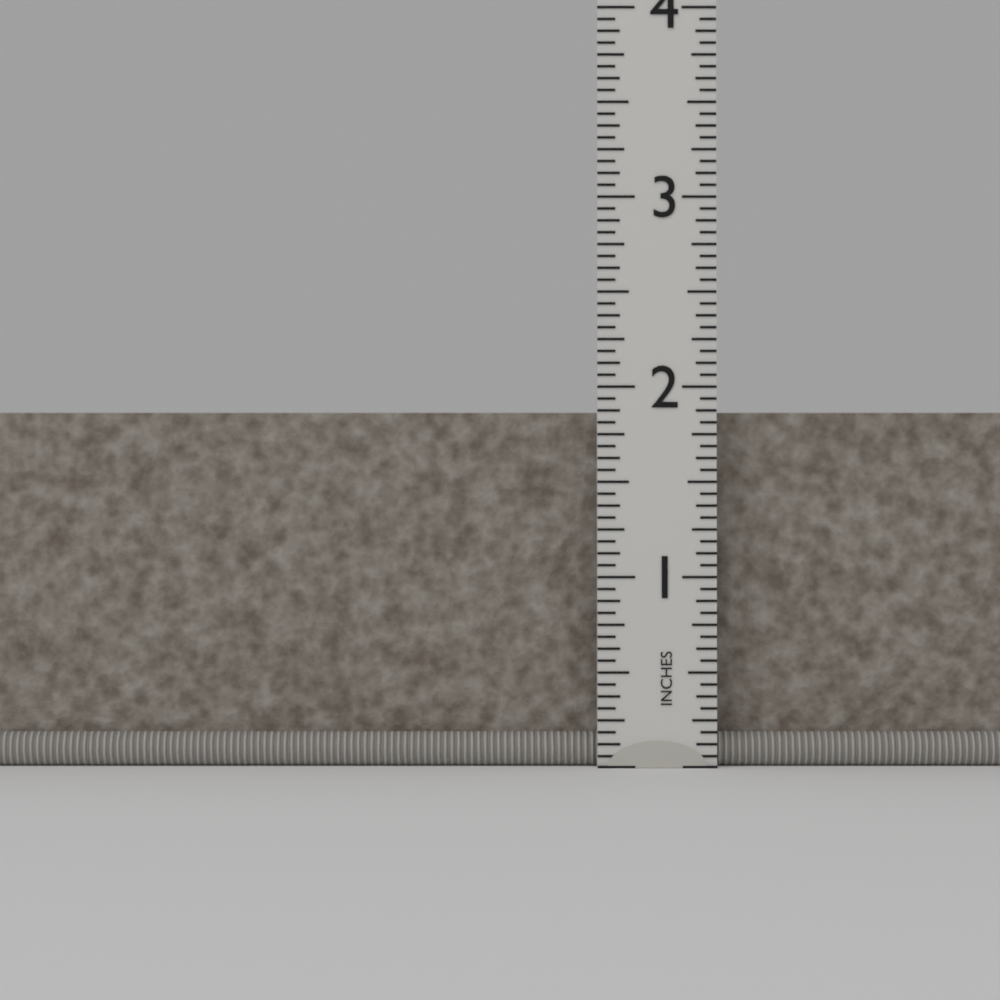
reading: 1.8750 in
